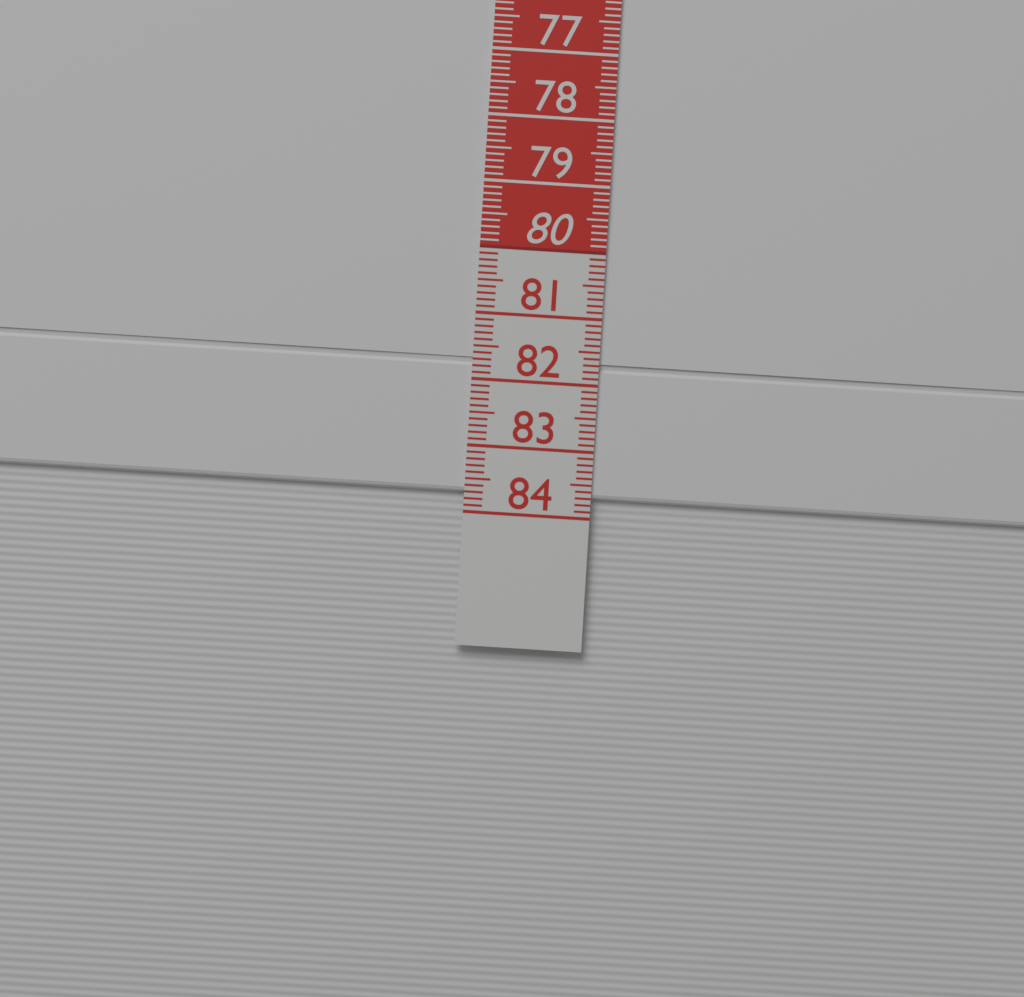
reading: 83.7 cm
